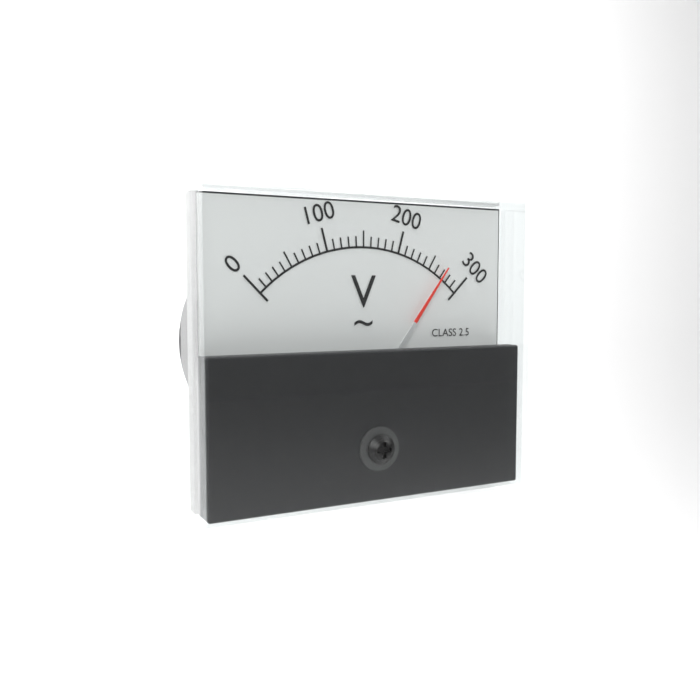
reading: 270 V
